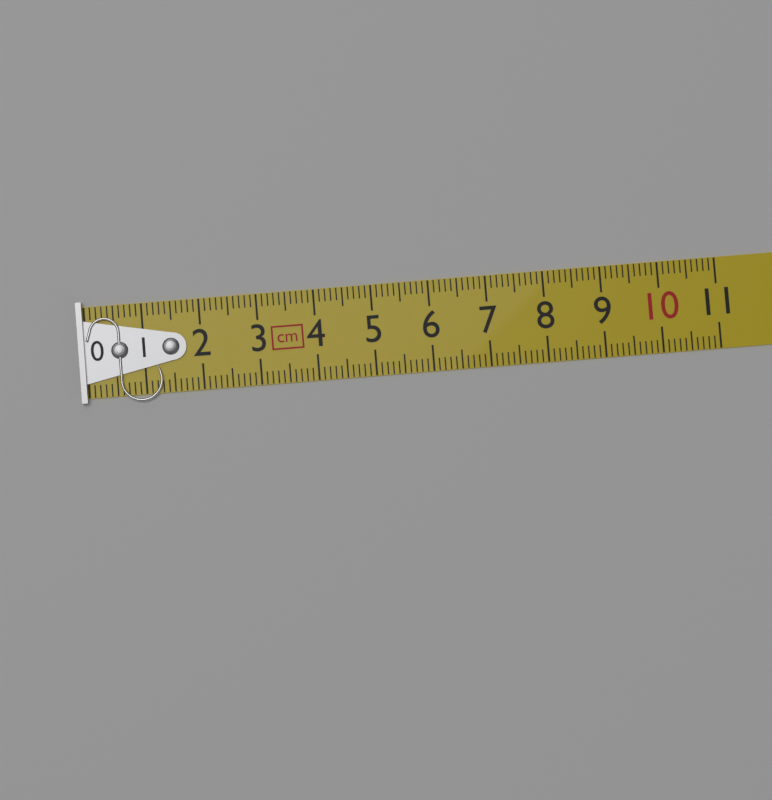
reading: 1.3 cm
